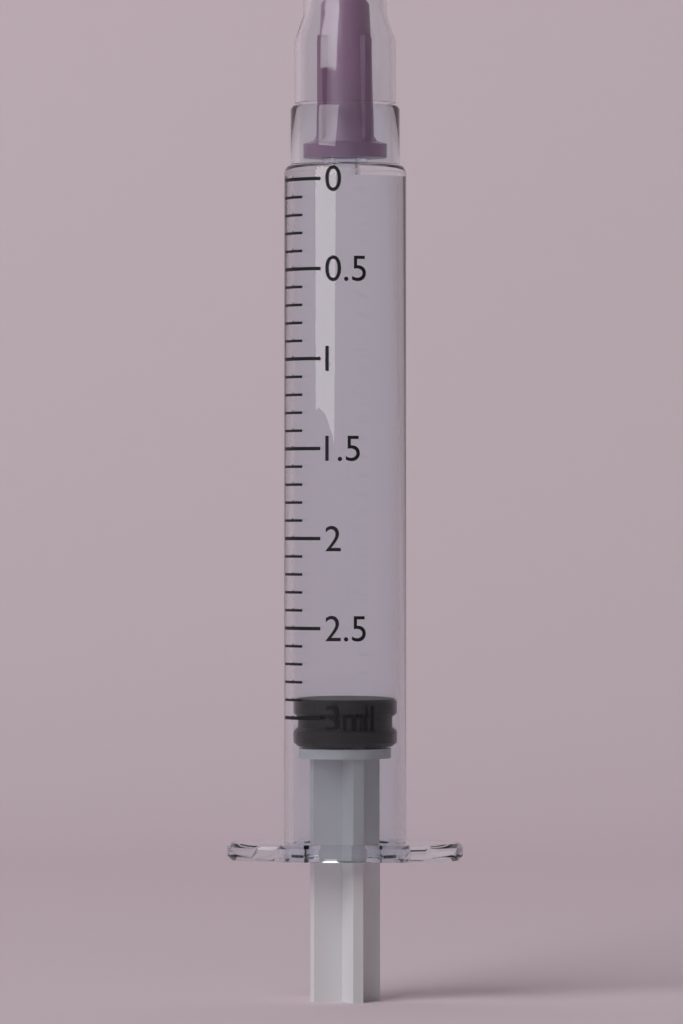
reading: 2.9 ml
